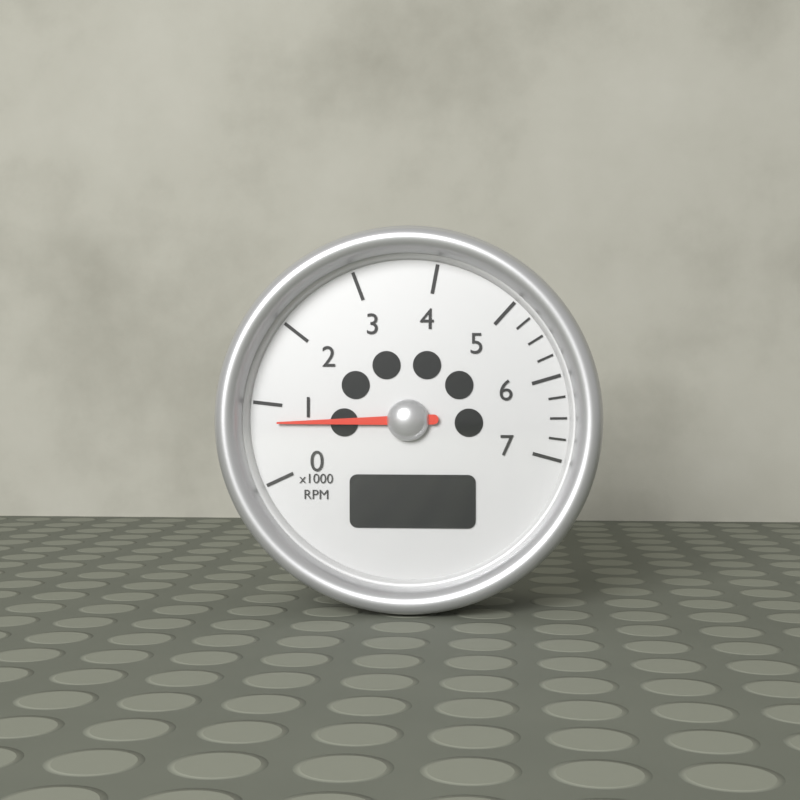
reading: 0.75 x1000 RPM
